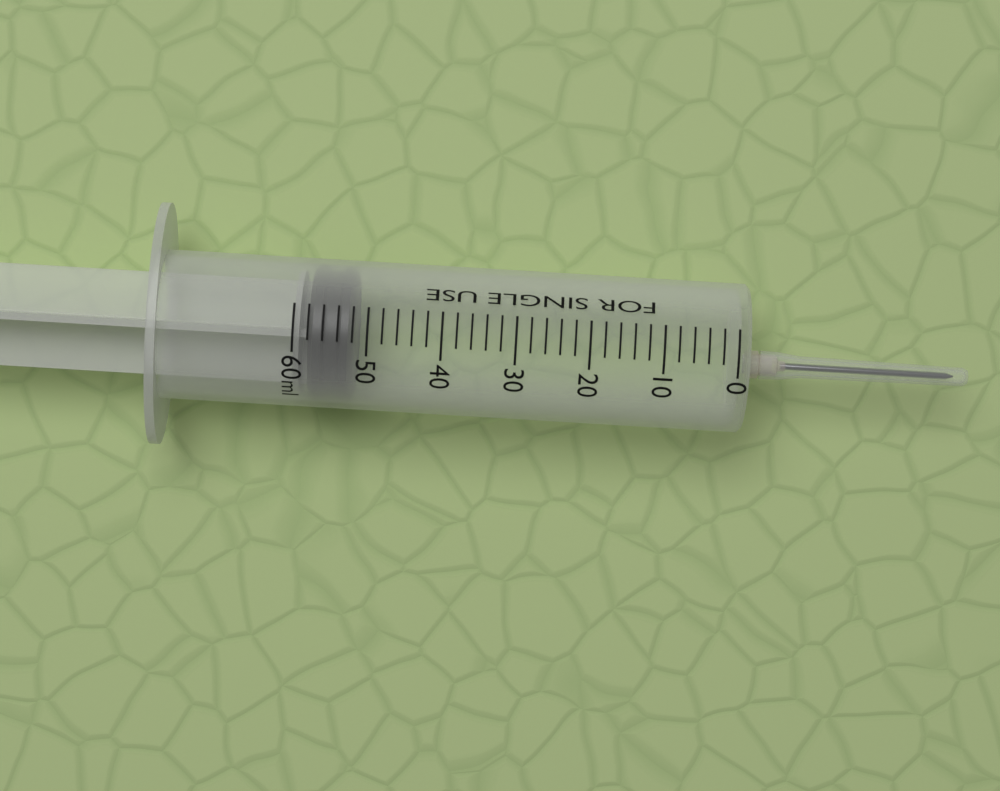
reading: 52 ml
